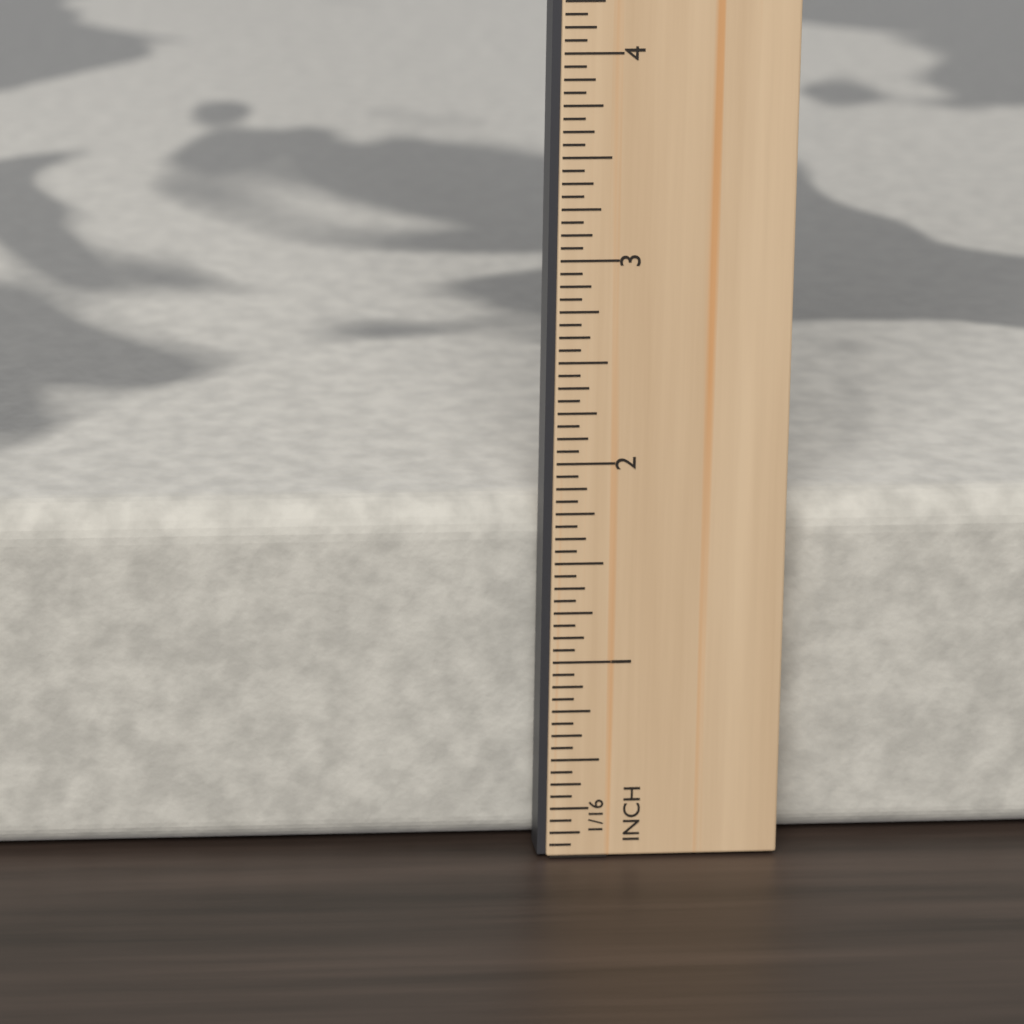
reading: 1.7500 in
